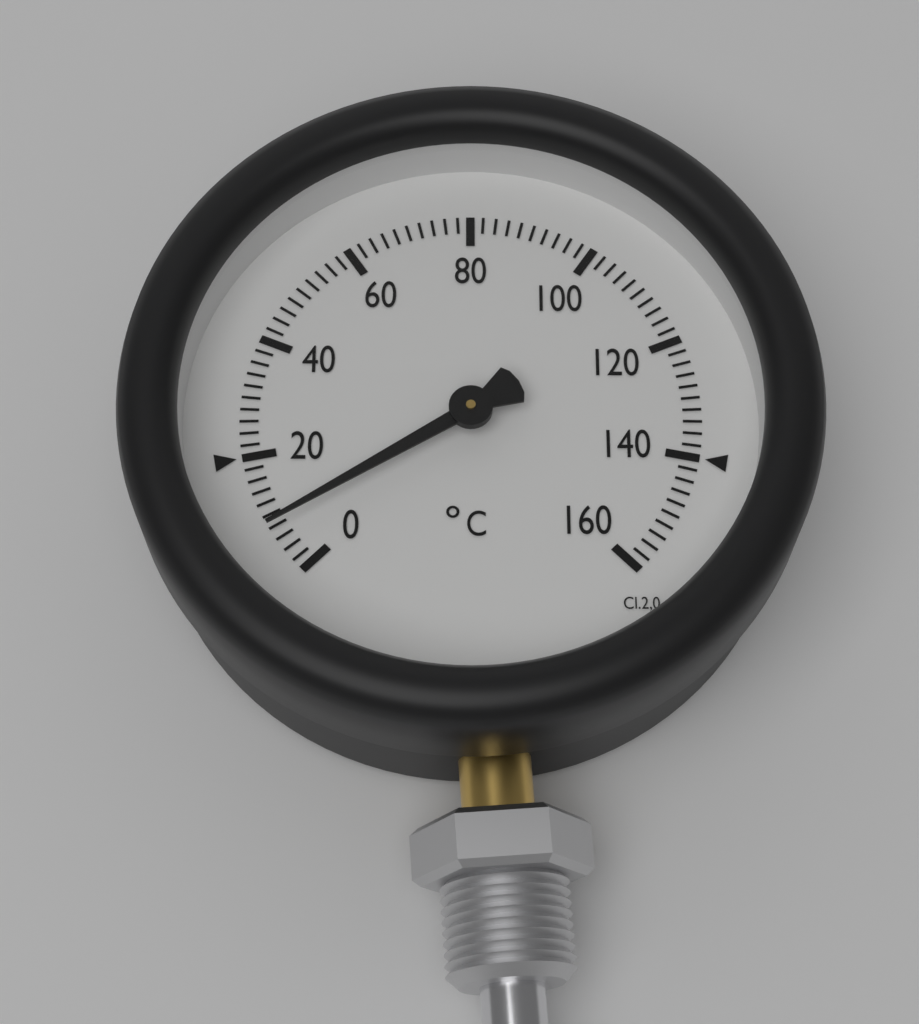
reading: 8 °C
